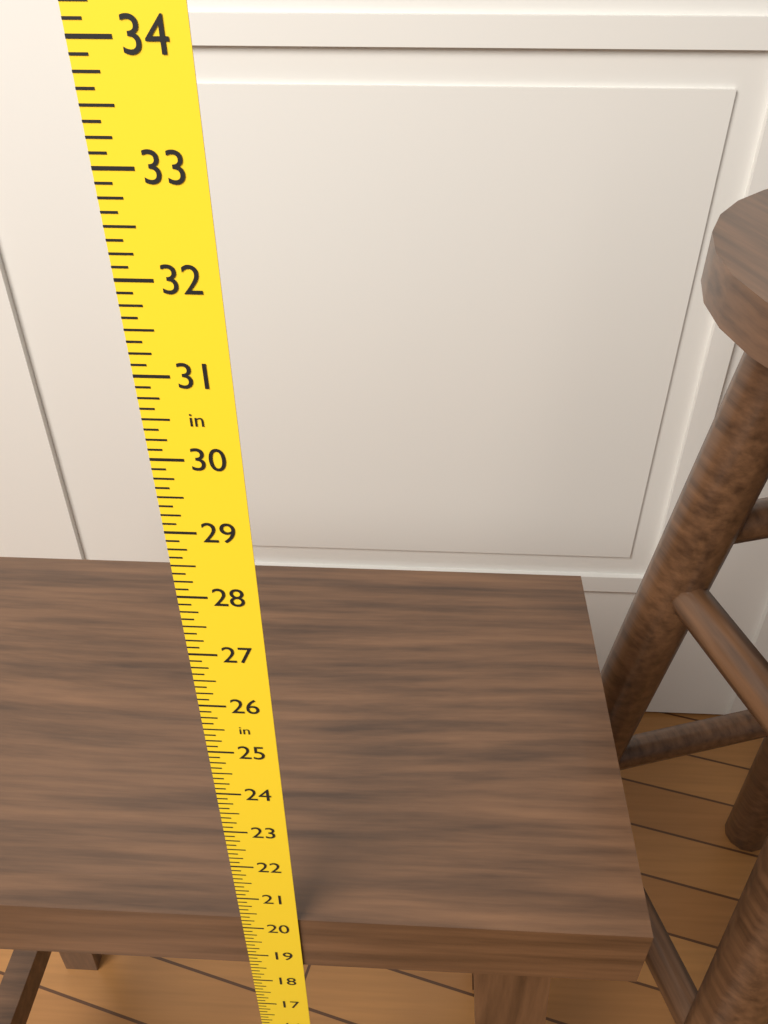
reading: 20.250 in
